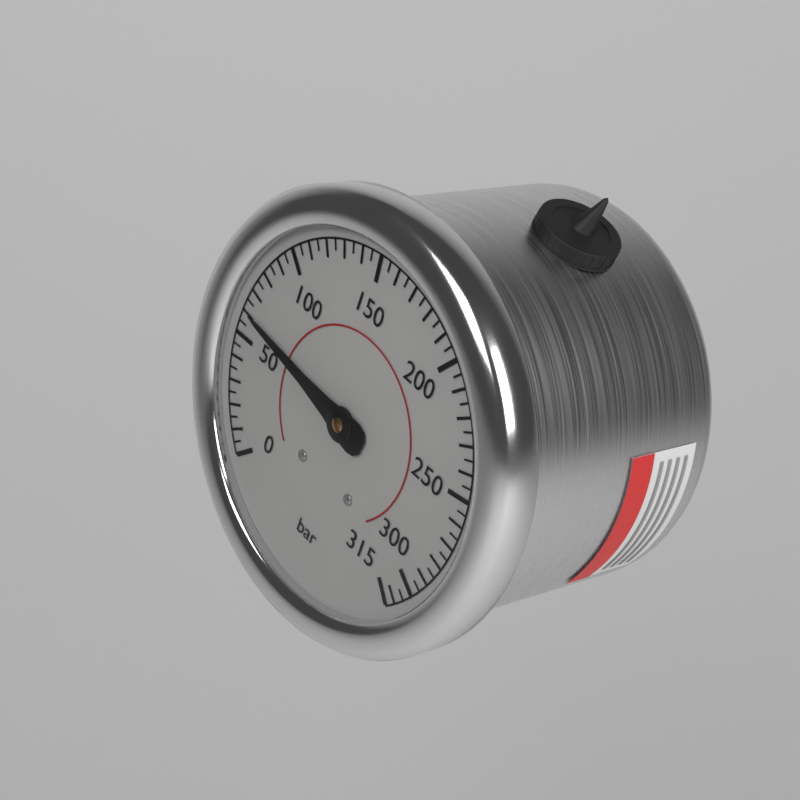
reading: 60 bar
